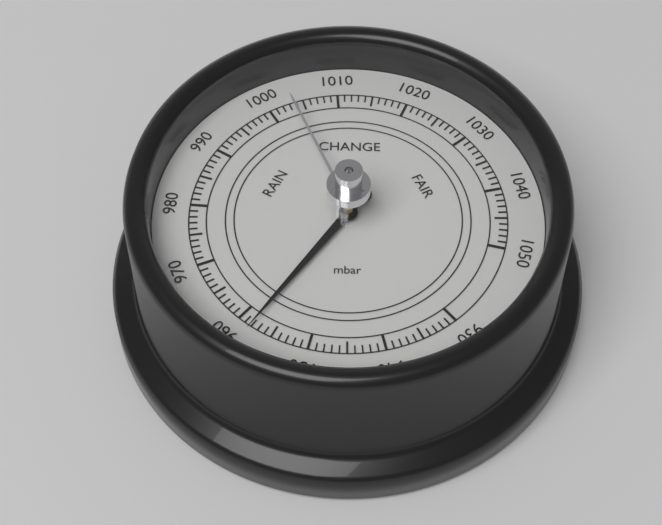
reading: 958 mbar
